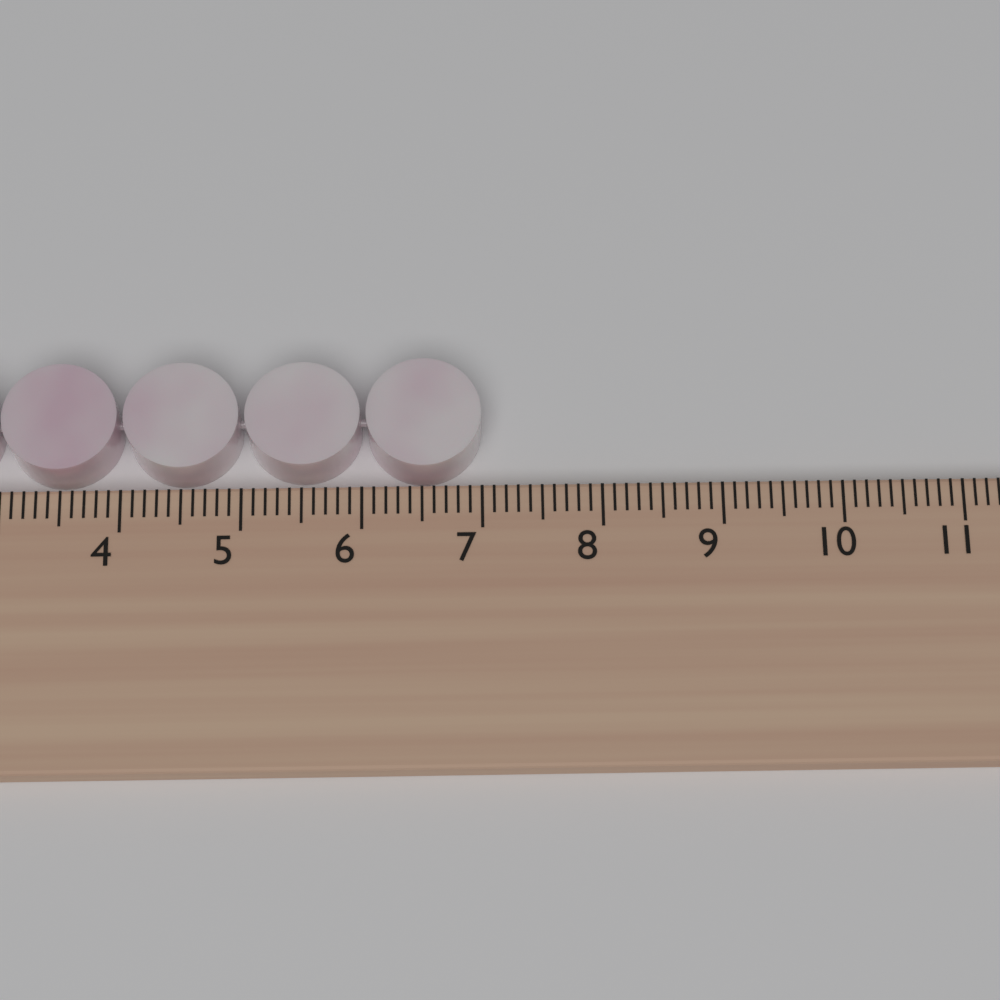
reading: 7.0 cm
